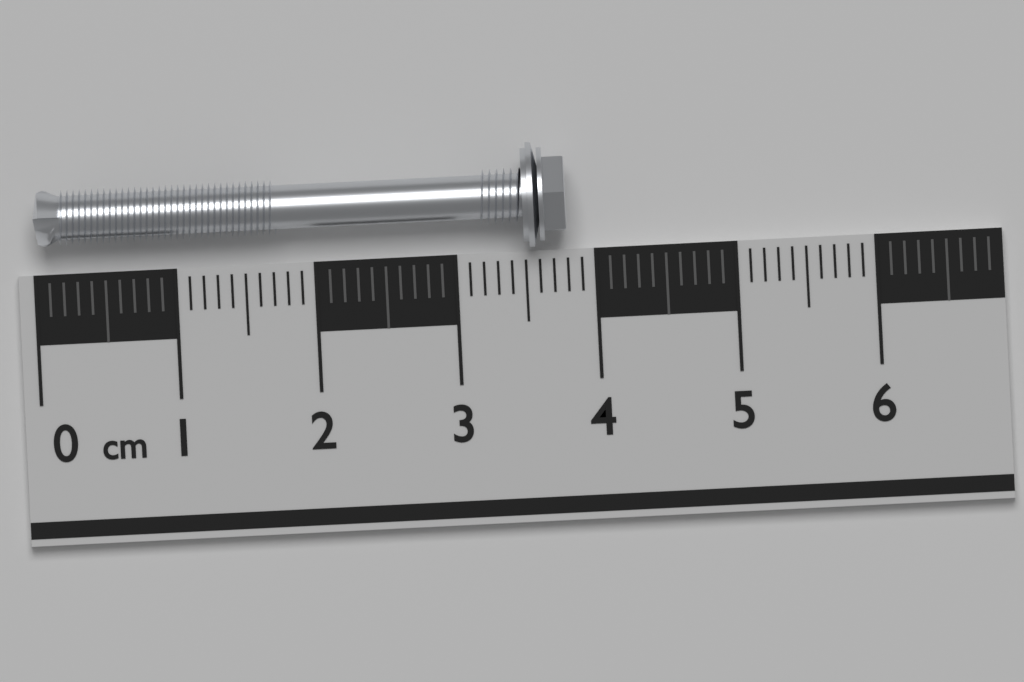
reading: 3.8 cm
